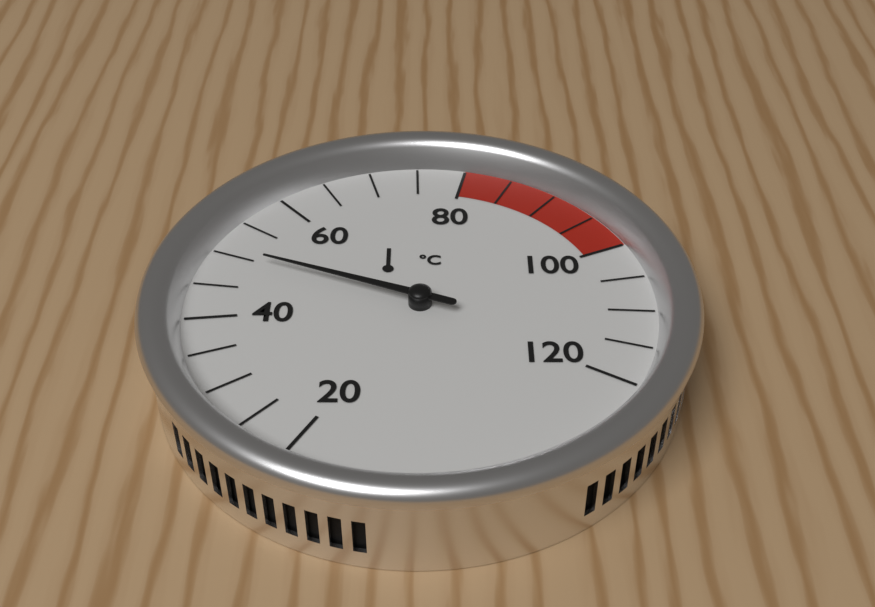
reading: 50 °C
